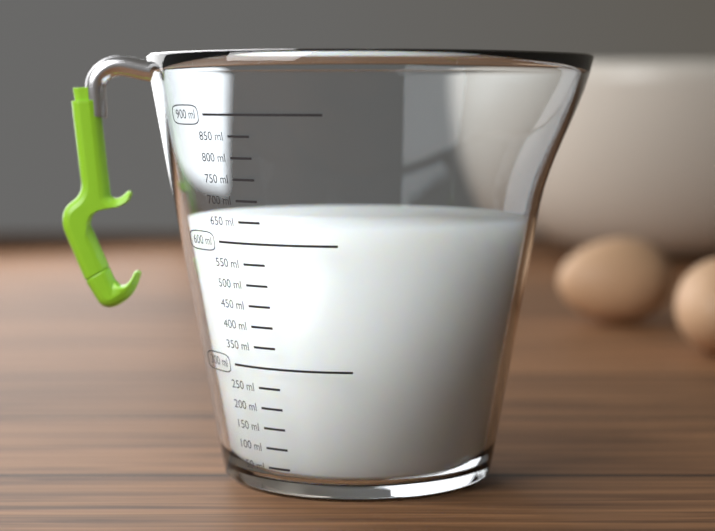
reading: 640 ml
